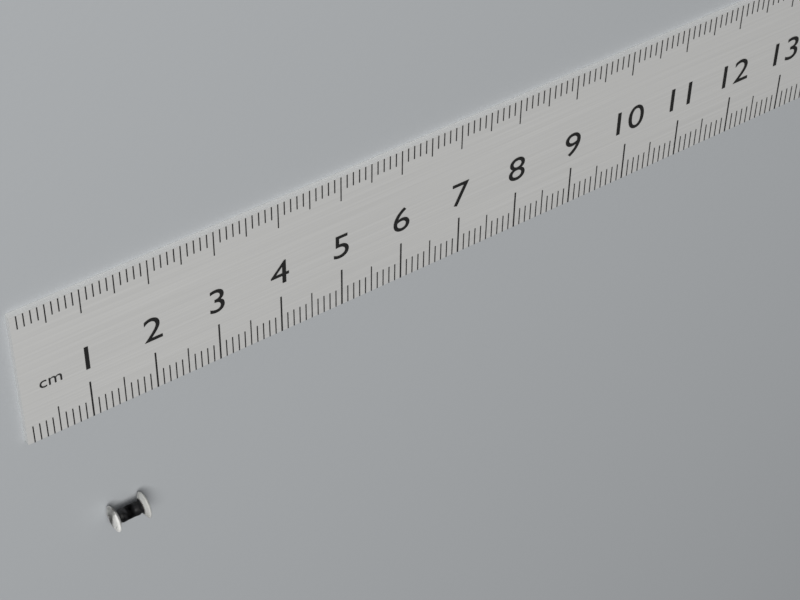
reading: 1.6 cm
